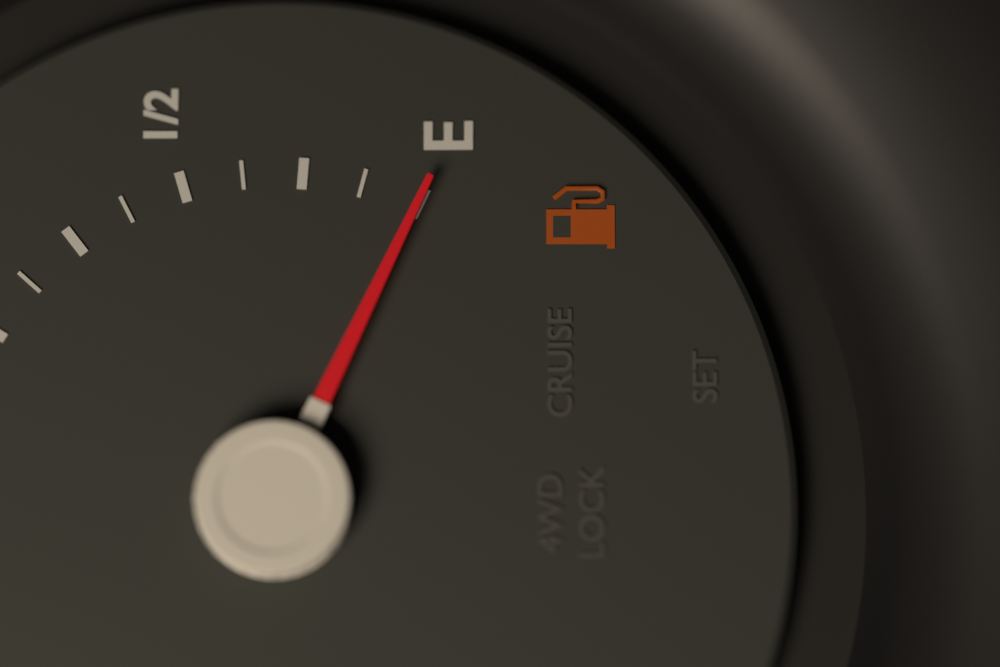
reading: 0.000 (no unit)
